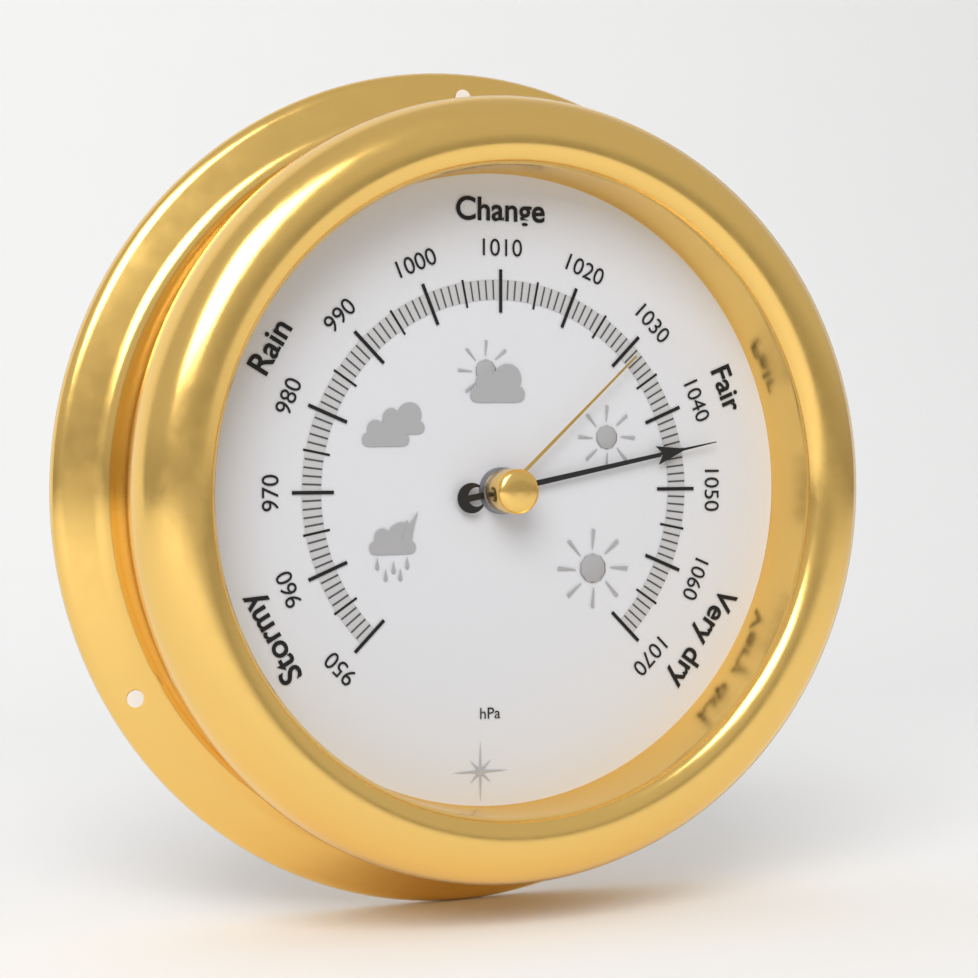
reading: 1045 hPa
